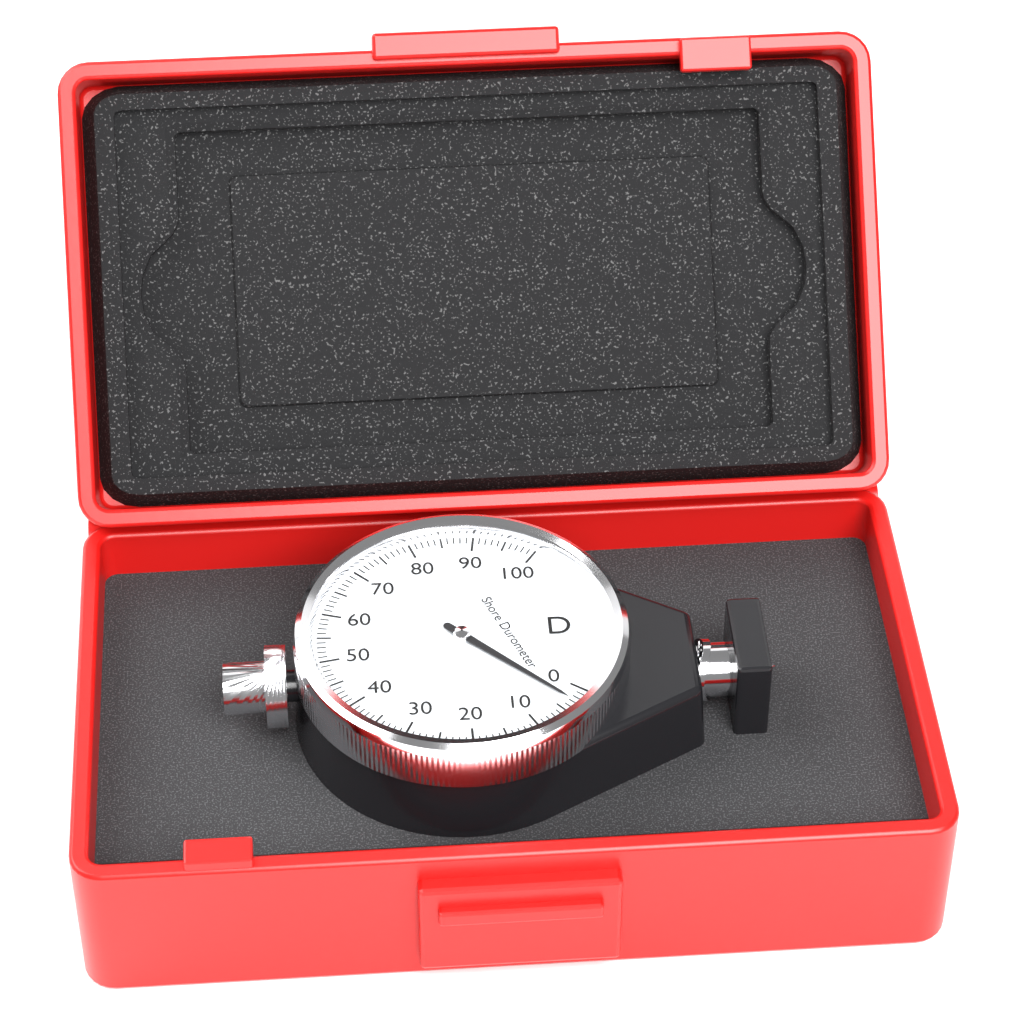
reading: 3 Shore D
